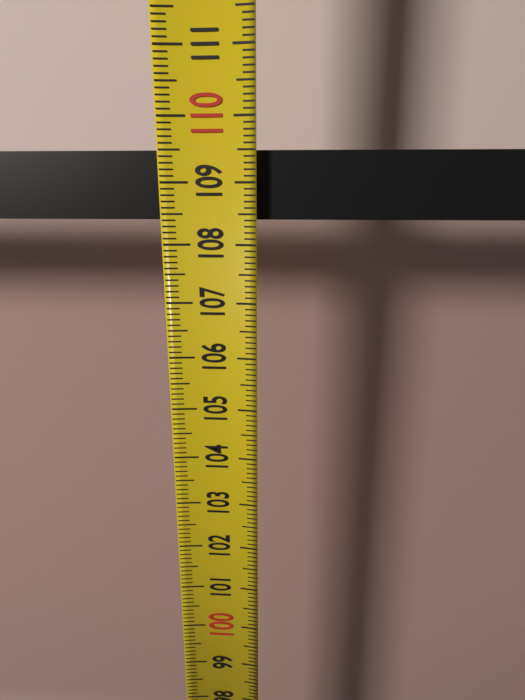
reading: 109.5 (no unit)
